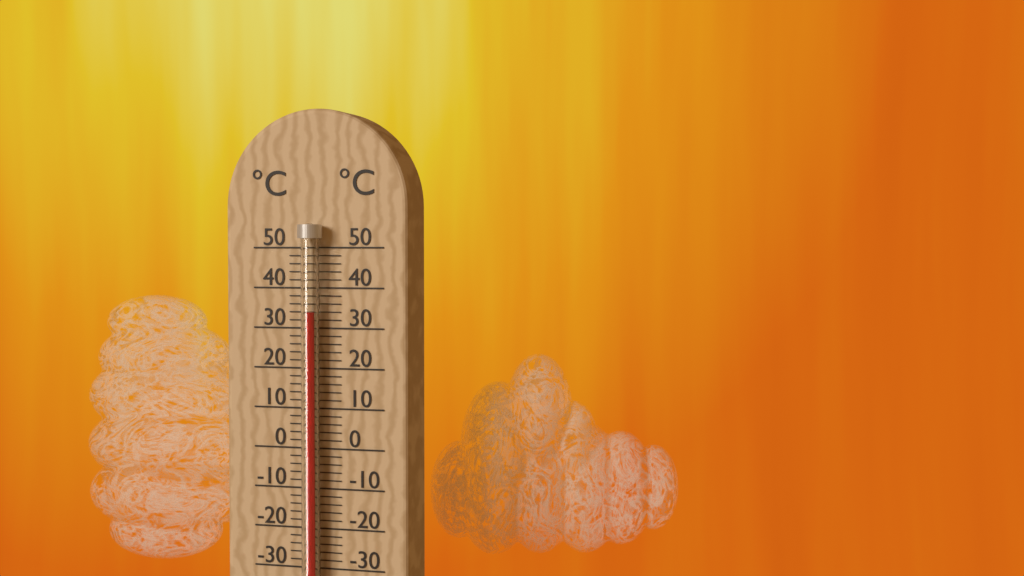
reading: 34 °C
